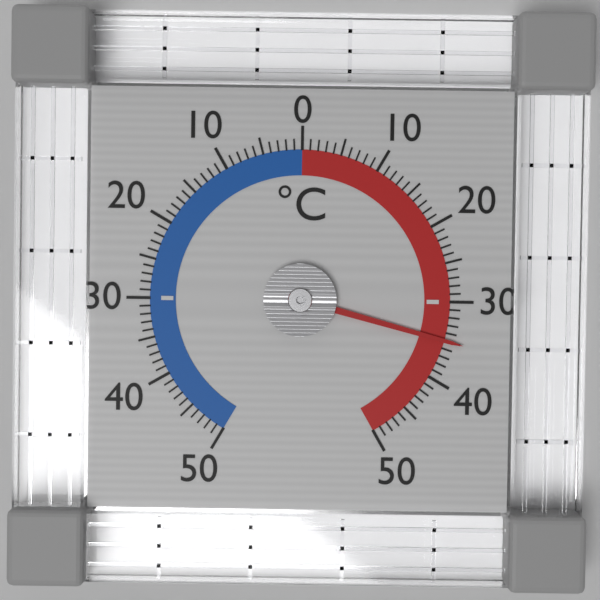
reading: 35 °C
